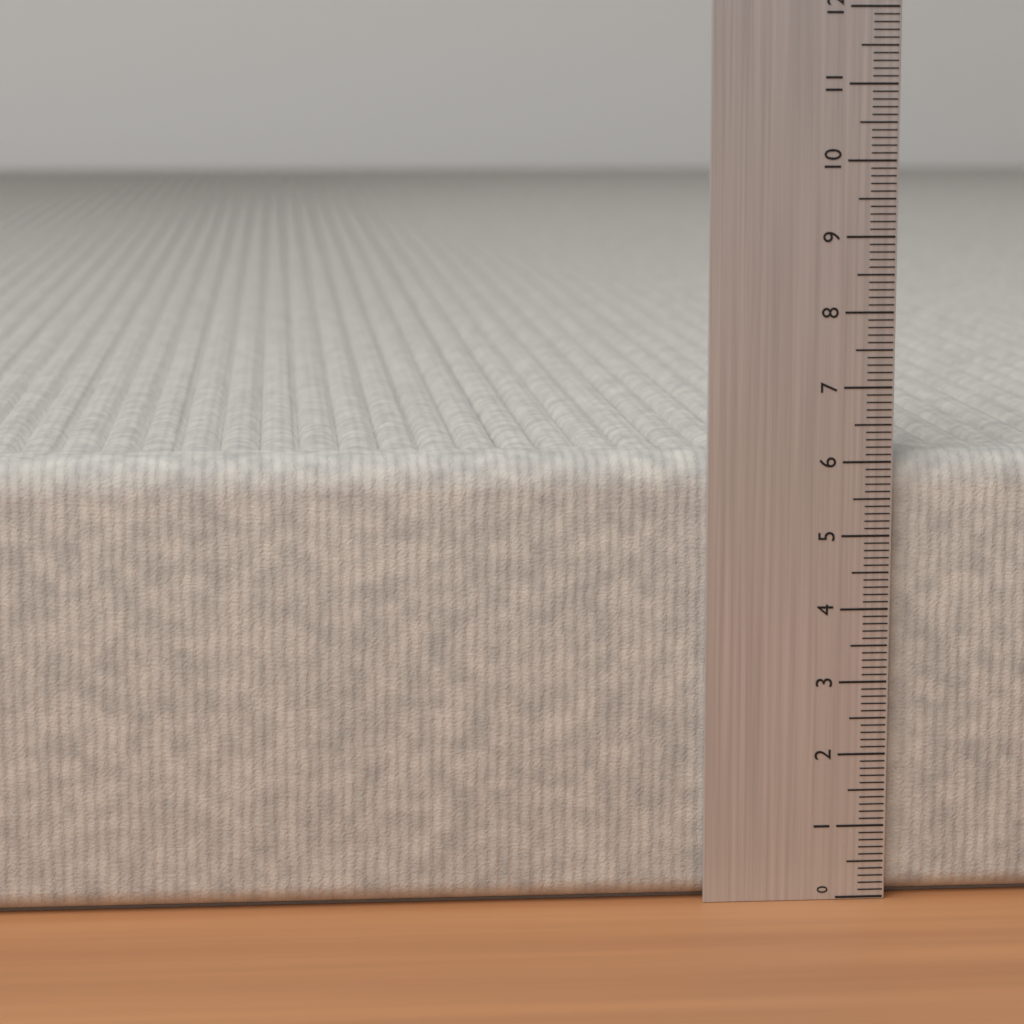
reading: 6.1 (no unit)
